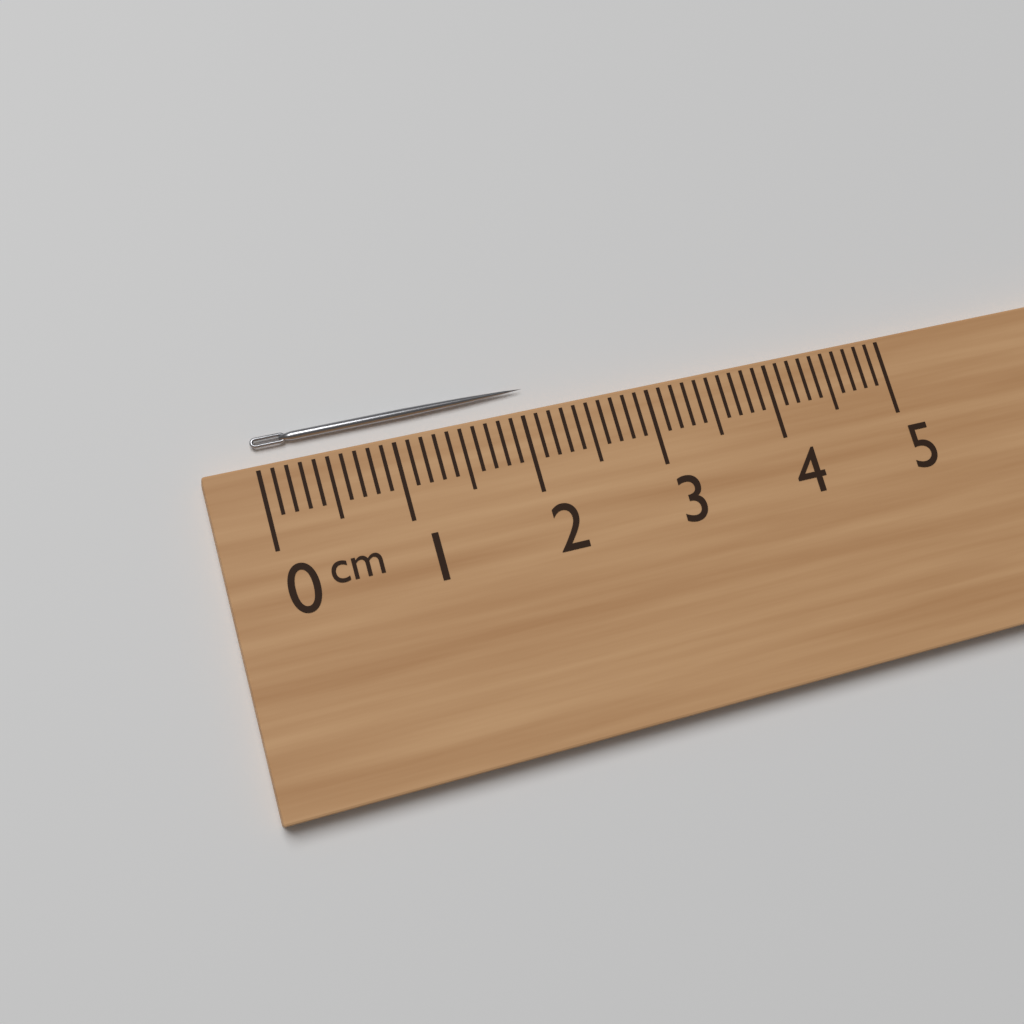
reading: 2.1 cm
